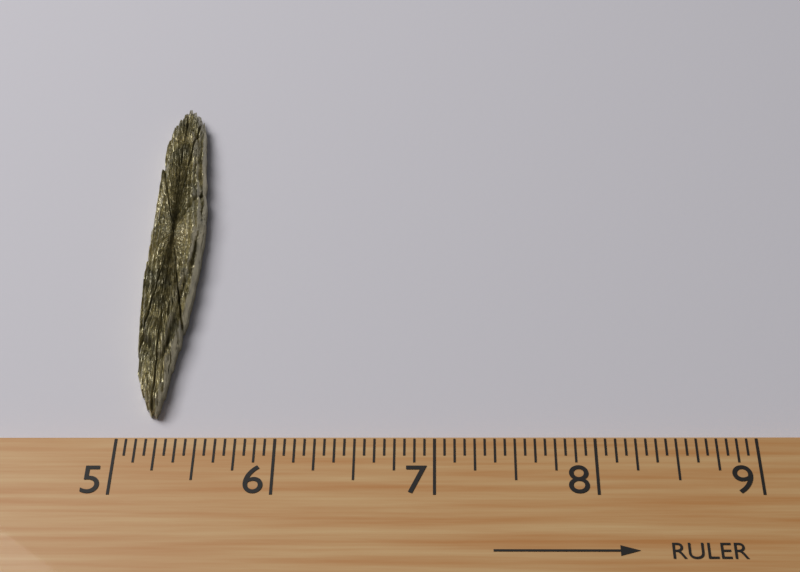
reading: 5.3750 (no unit)
